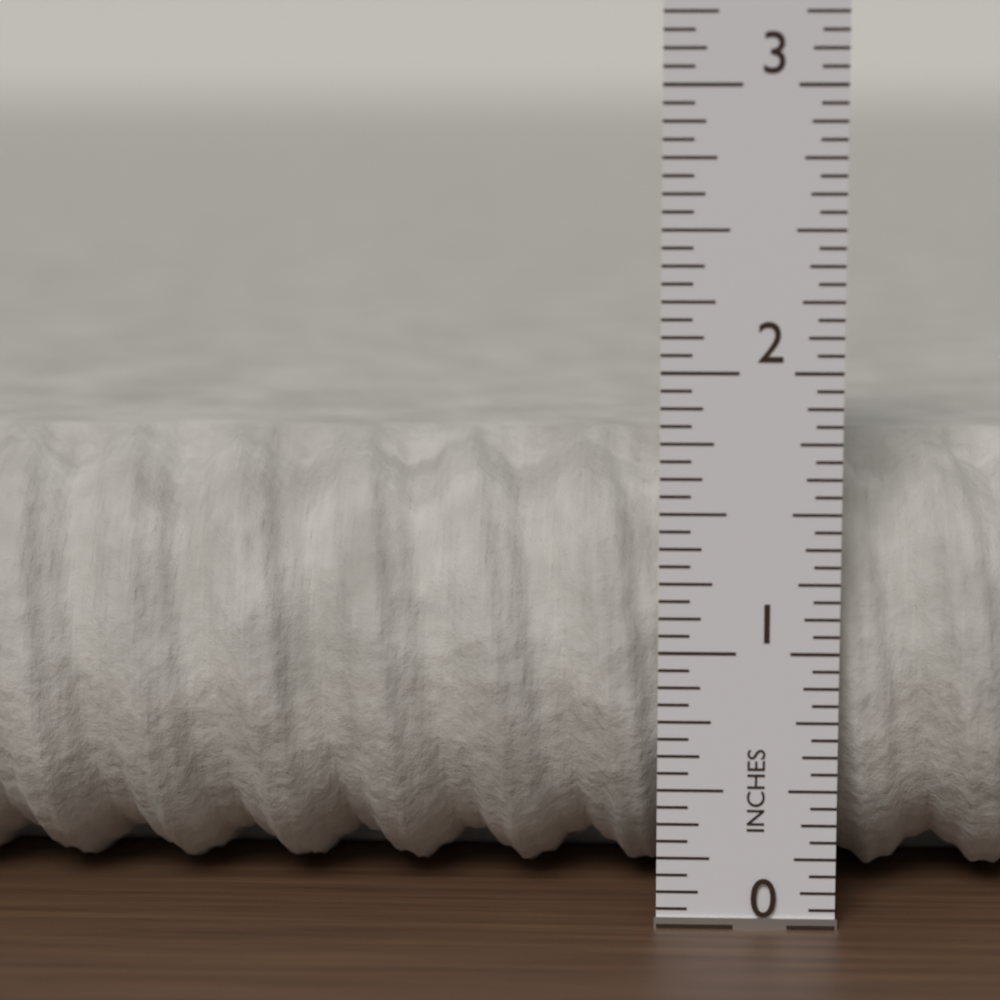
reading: 1.6875 in
